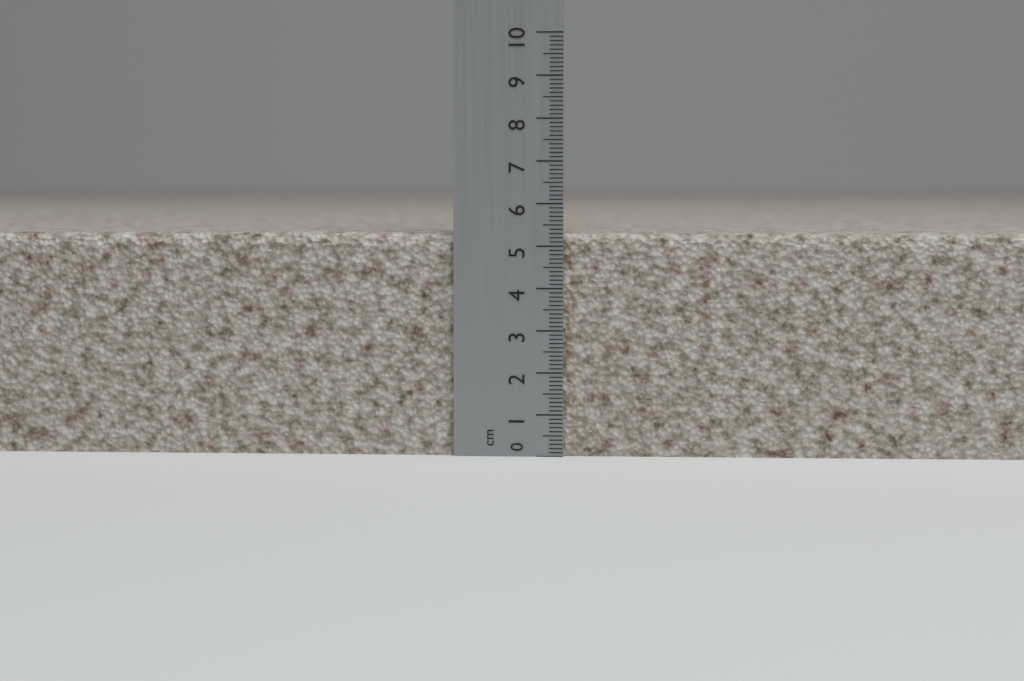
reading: 5.3 cm
